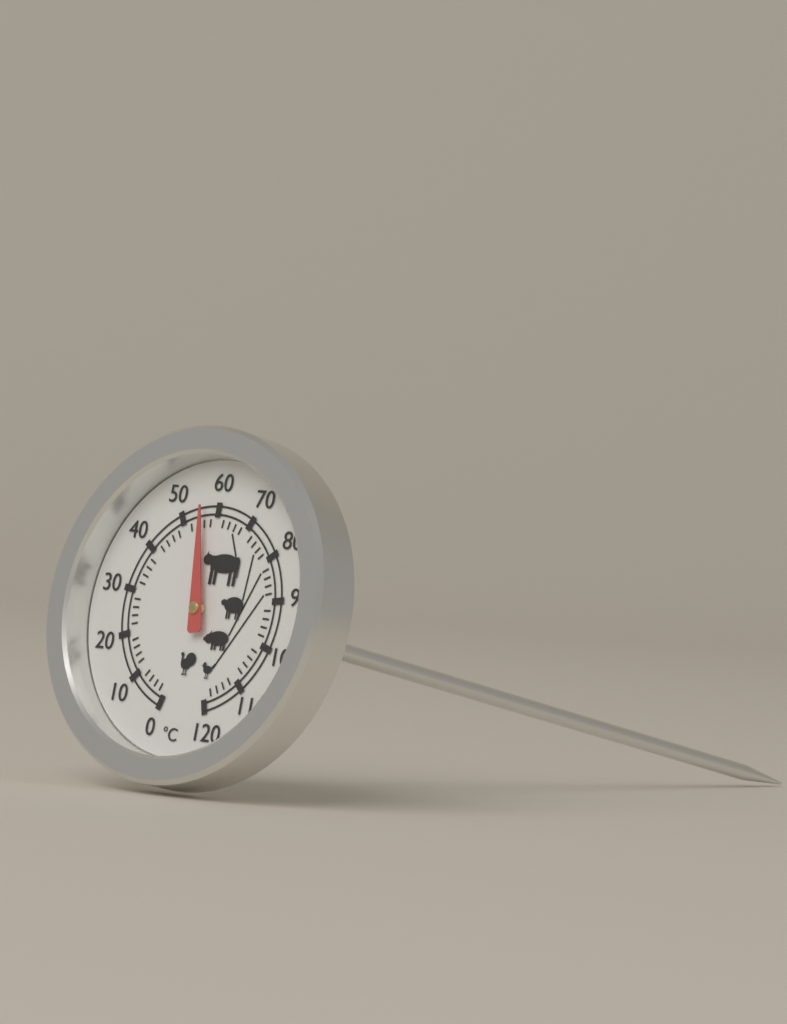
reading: 56 °C
